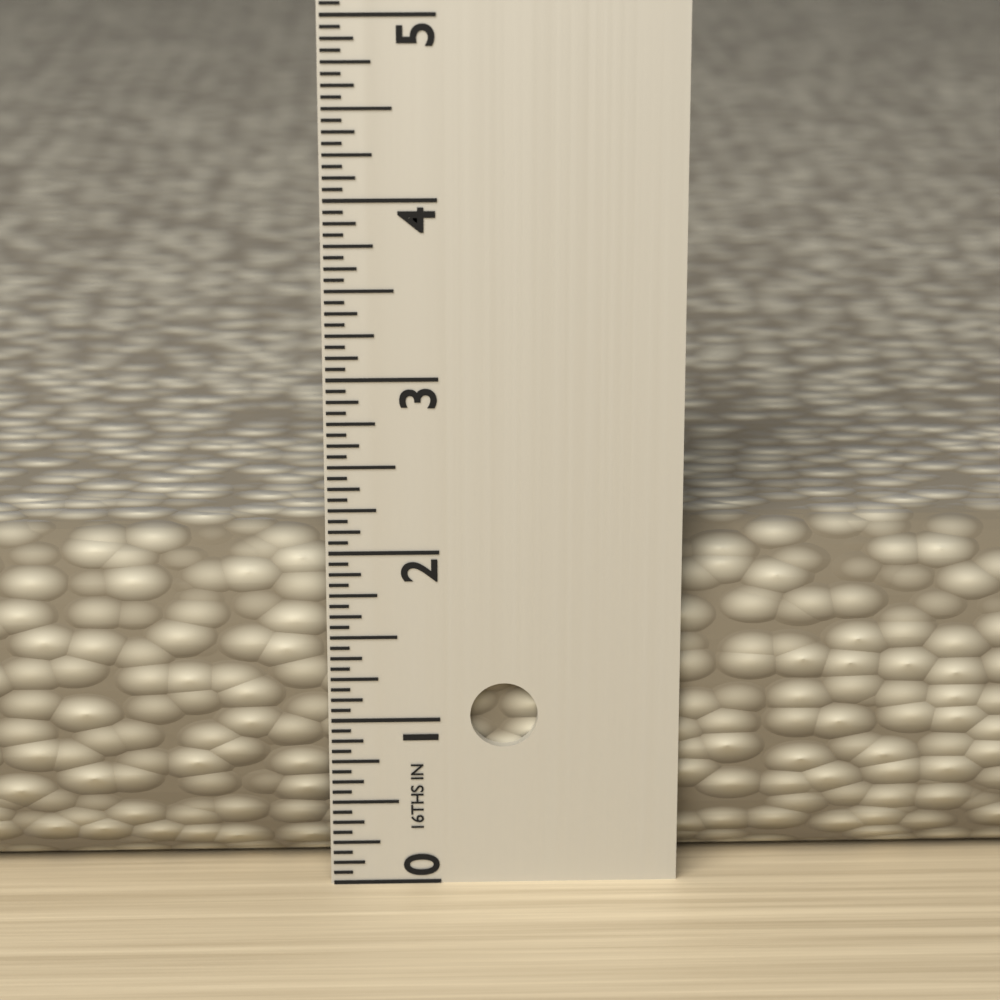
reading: 2.0625 in
